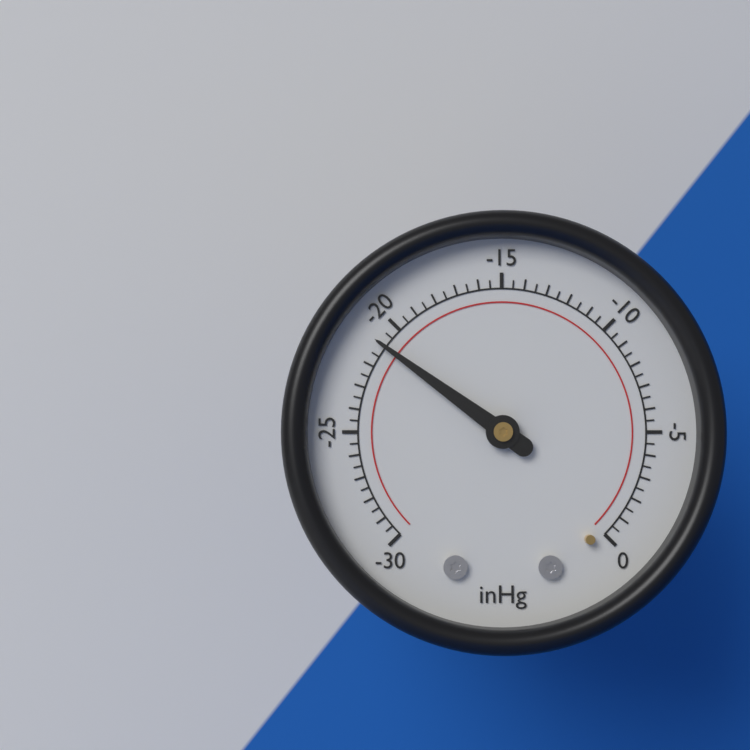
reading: -21.0 inHg
